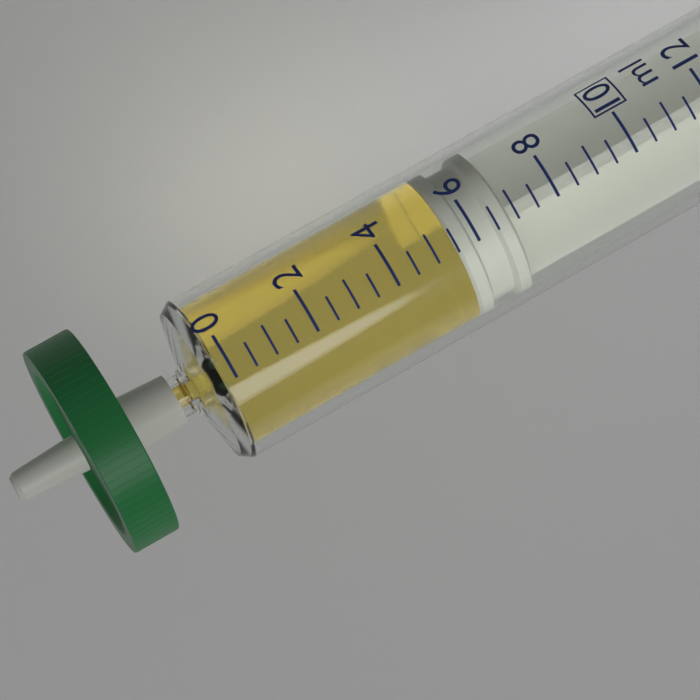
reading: 5.5 ml
